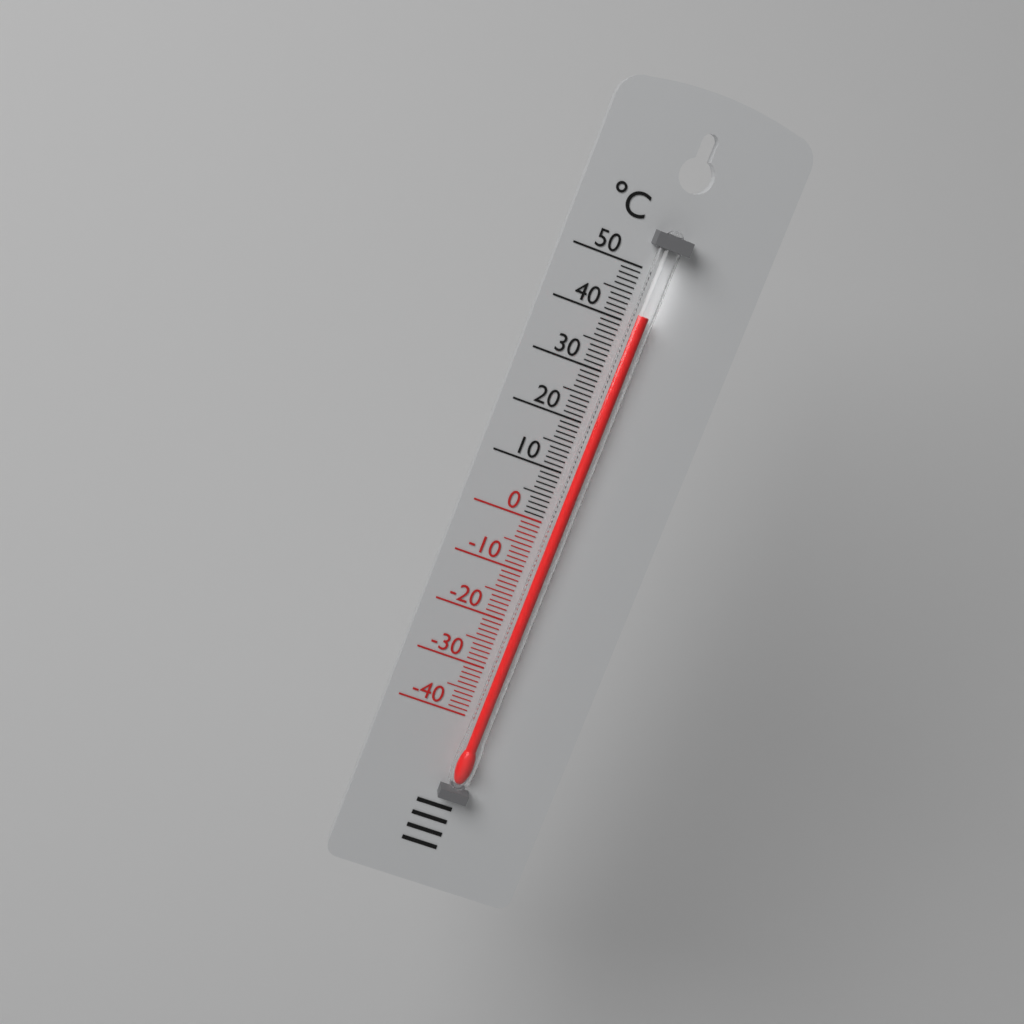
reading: 42 °C
